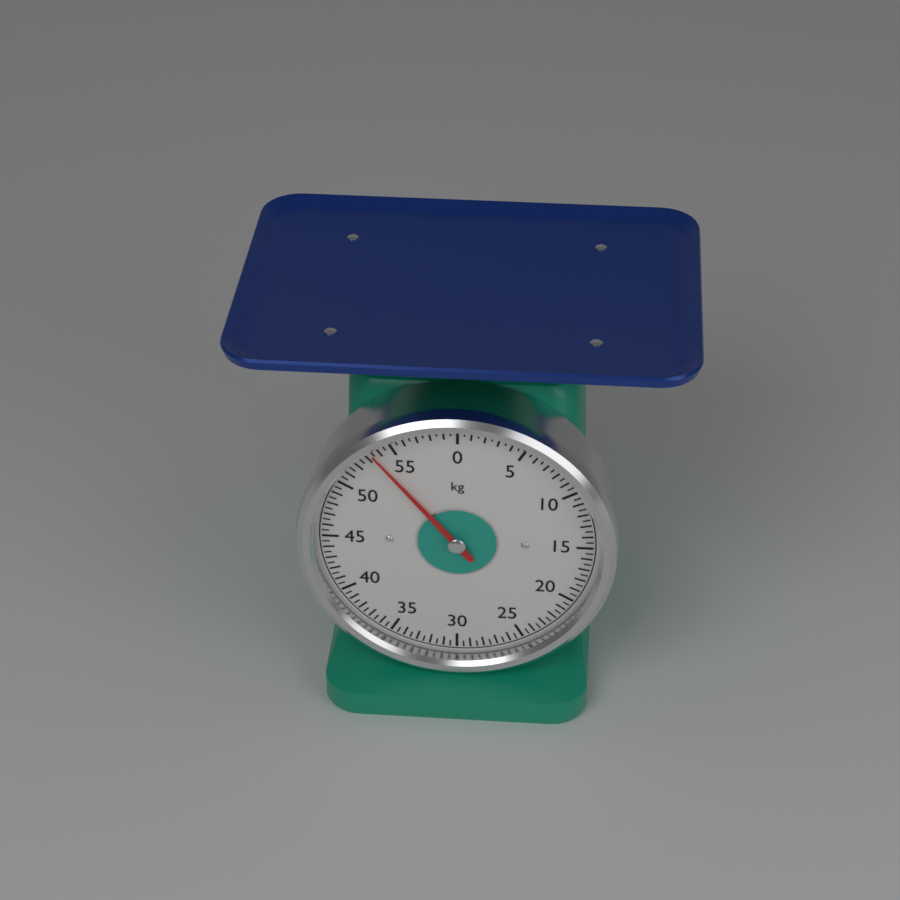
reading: 53.5 kg
